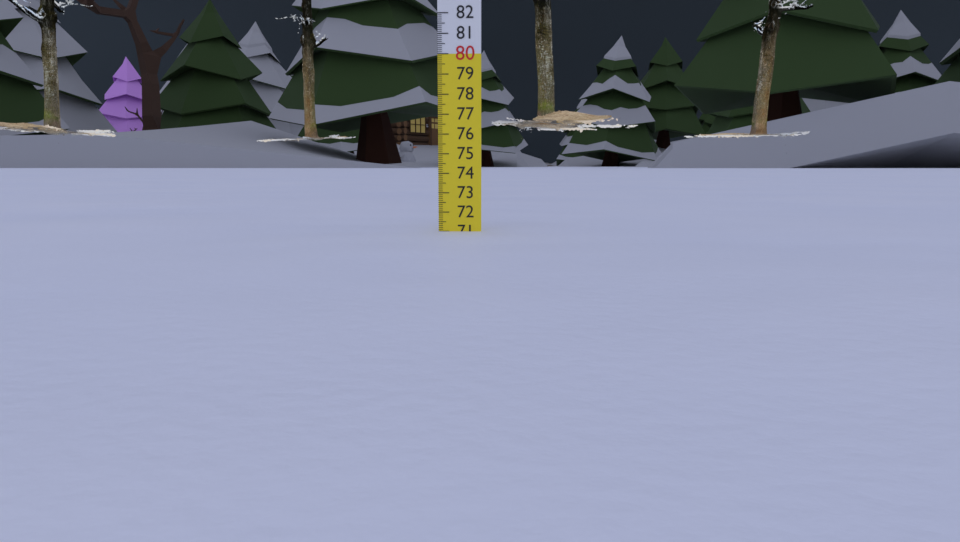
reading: 71.0 cm
